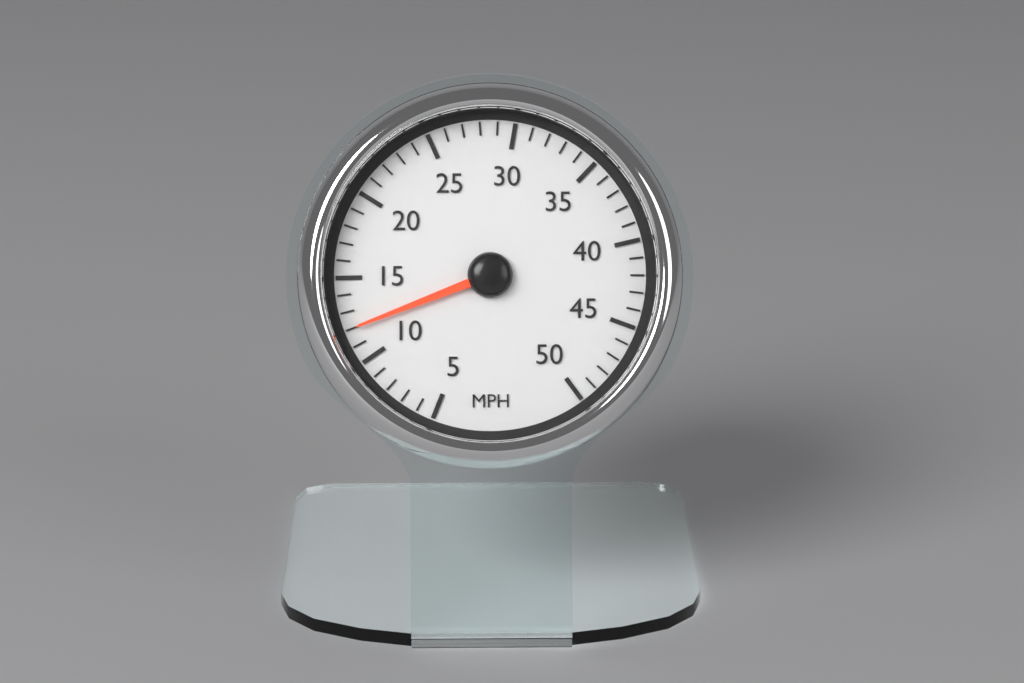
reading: 12 MPH
